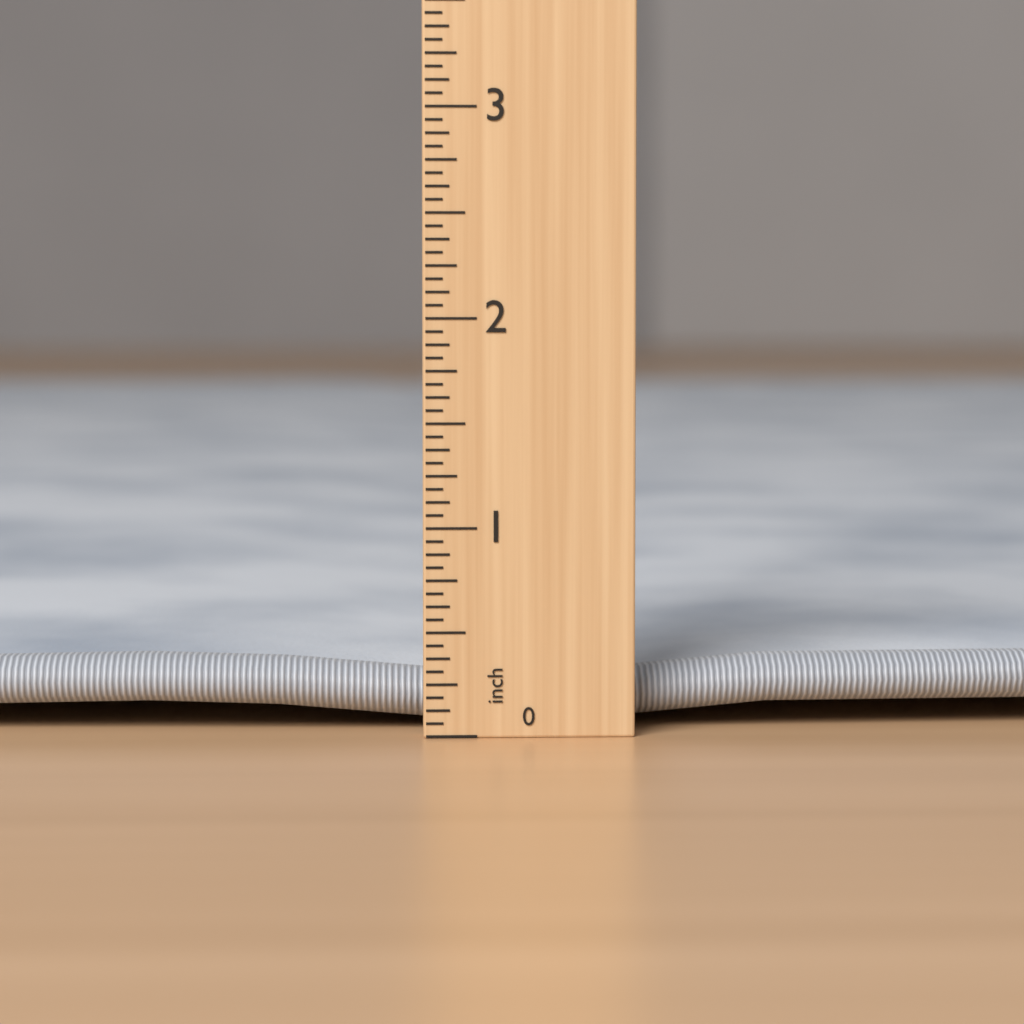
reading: 0.5000 inch
